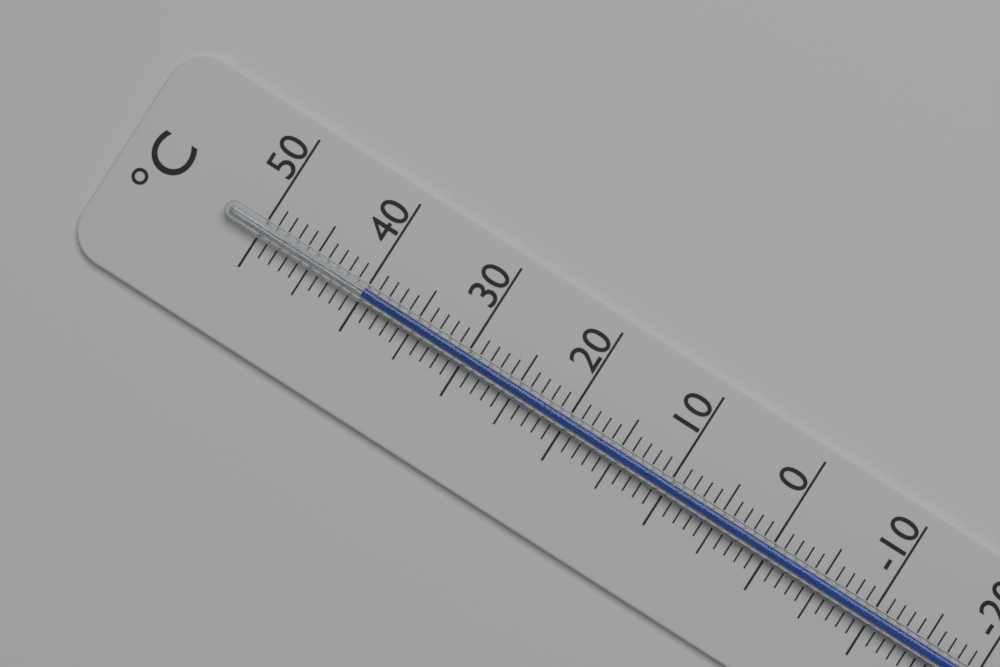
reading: 40 °C
